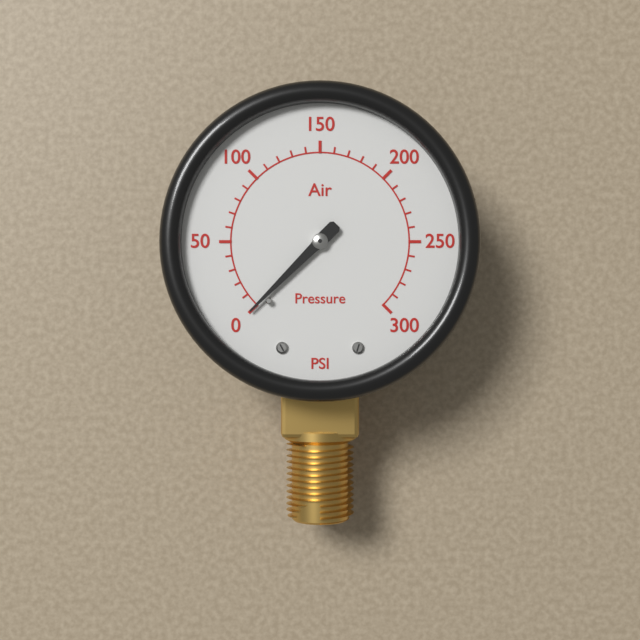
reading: 0 psi
